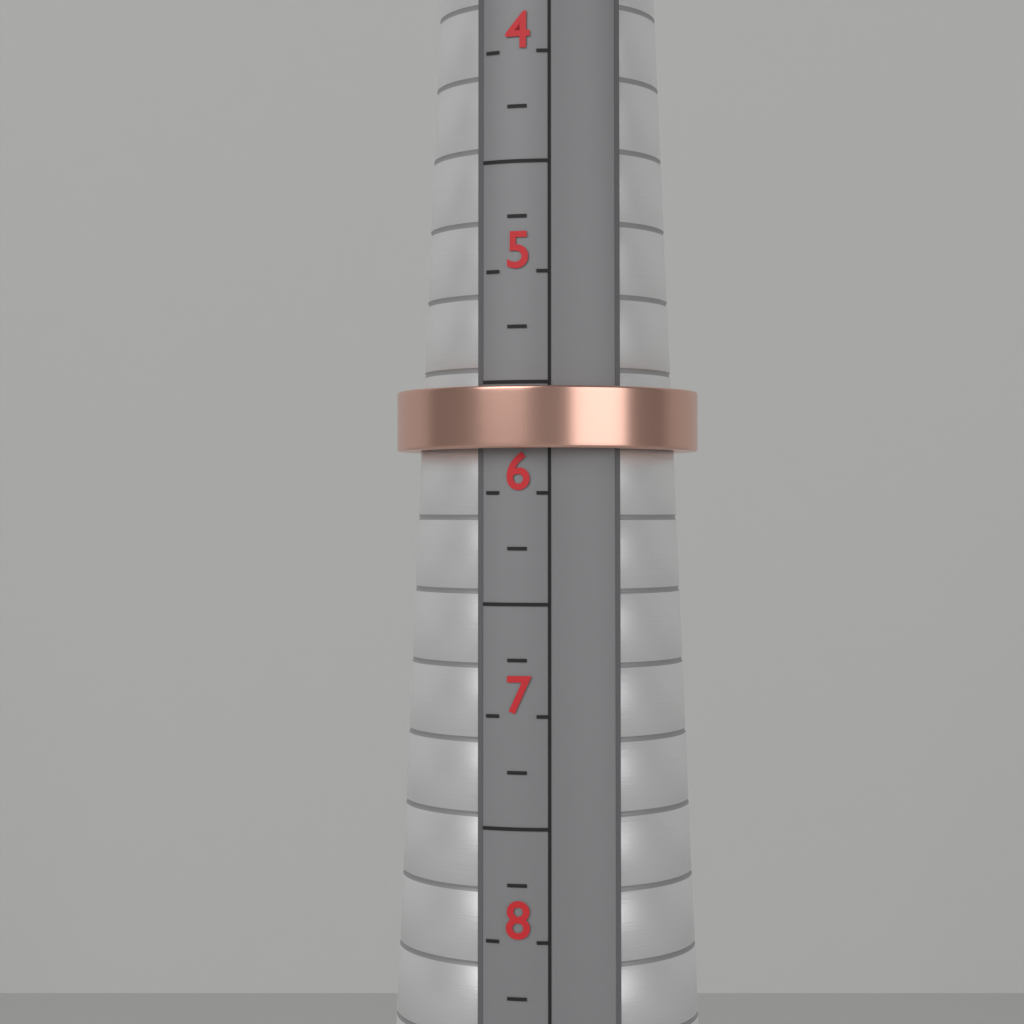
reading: 5.80 (no unit)
